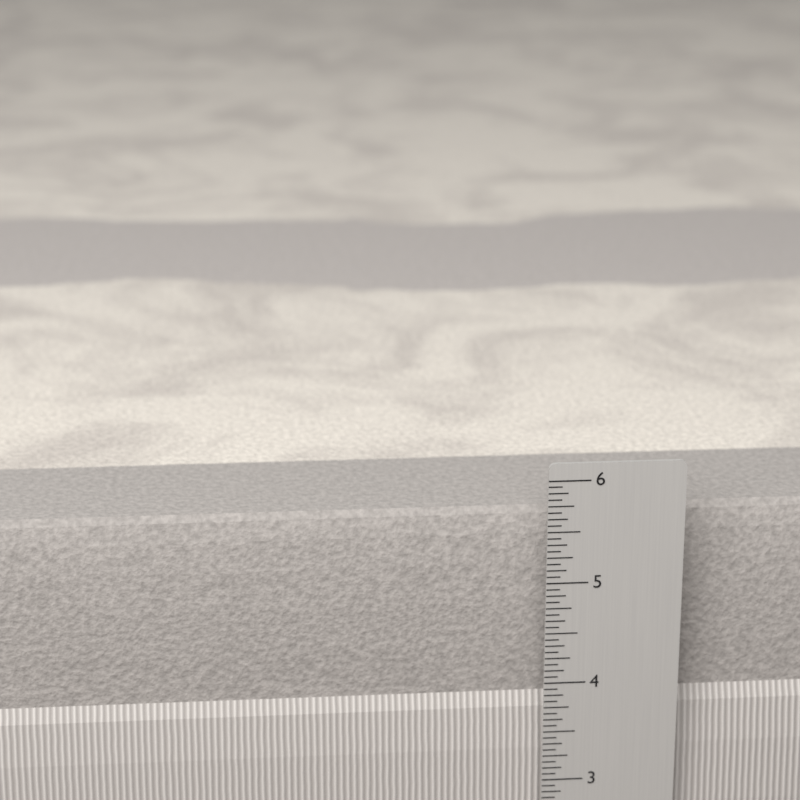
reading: 5.5625 in
